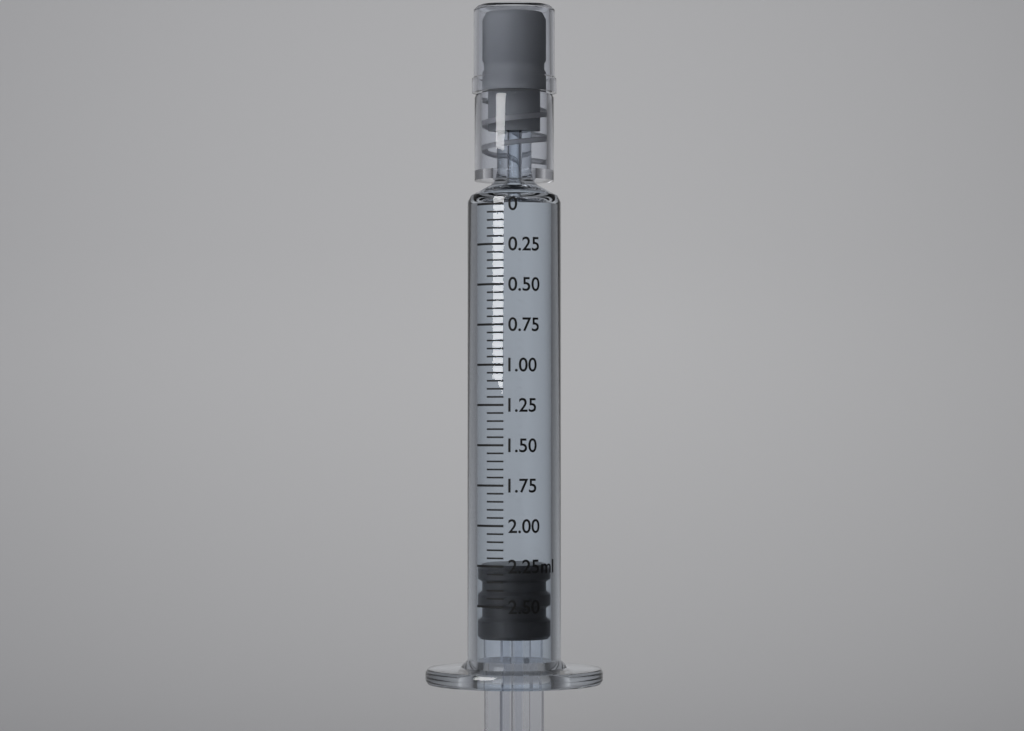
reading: 2.25 ml
